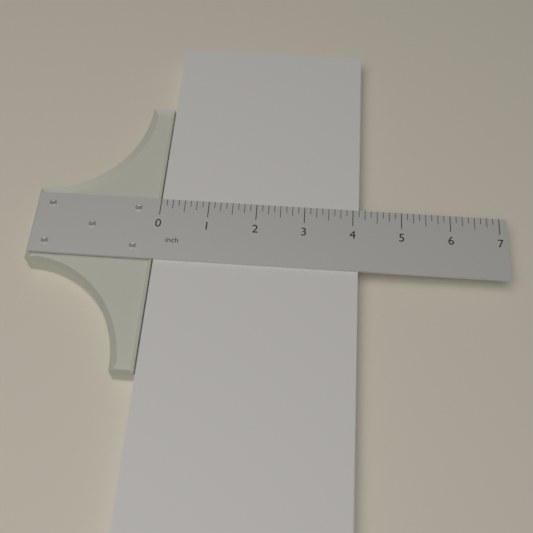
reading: 4.125 inch
